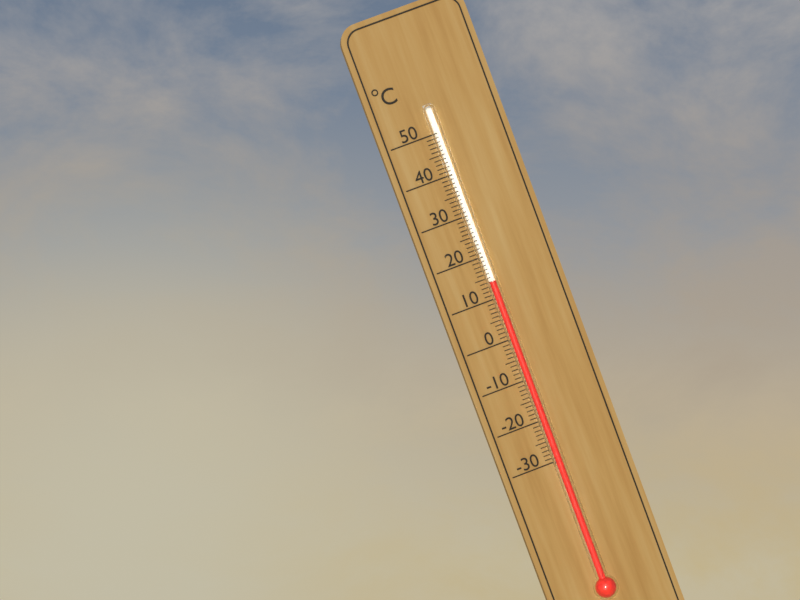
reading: 14 °C
